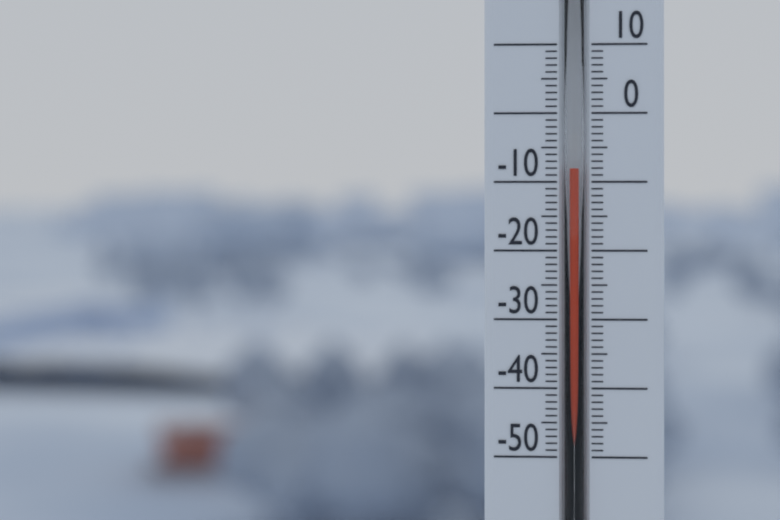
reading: -8 (no unit)
